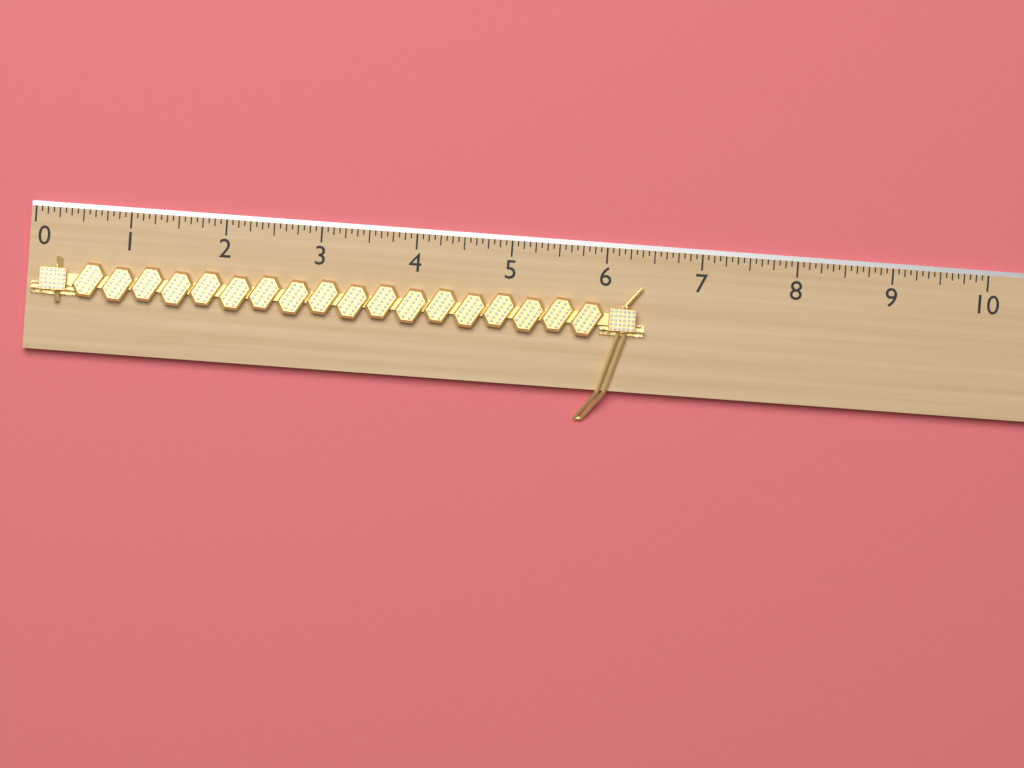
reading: 6.4375 (no unit)
